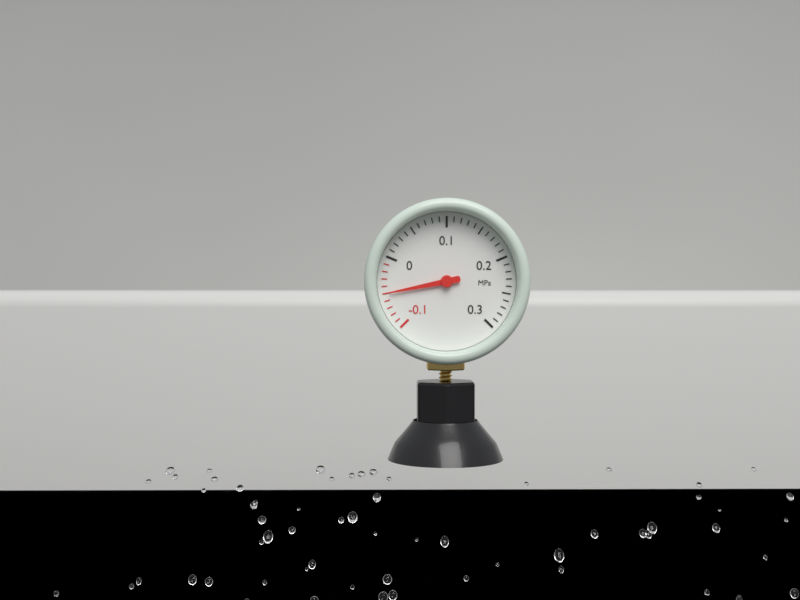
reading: -0.05 MPa
